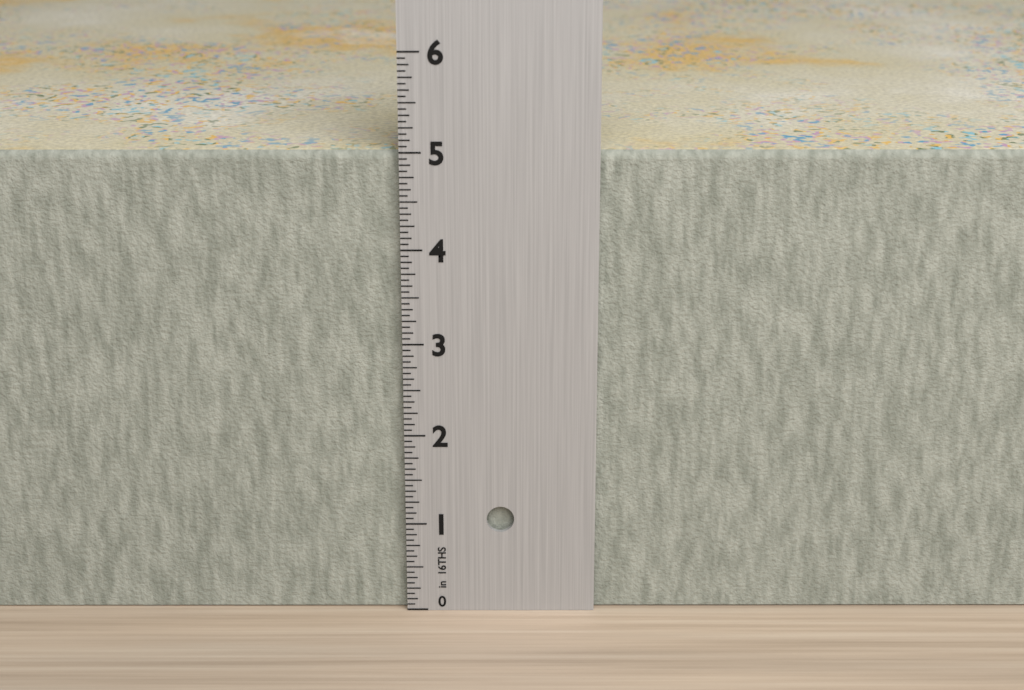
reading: 5.0000 in
